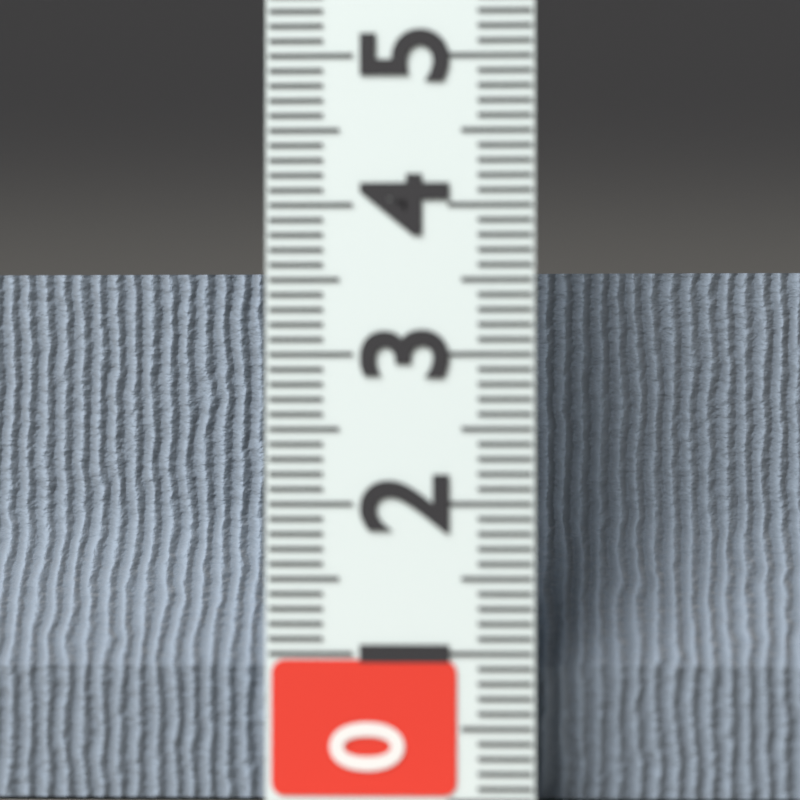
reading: 3.6 (no unit)
